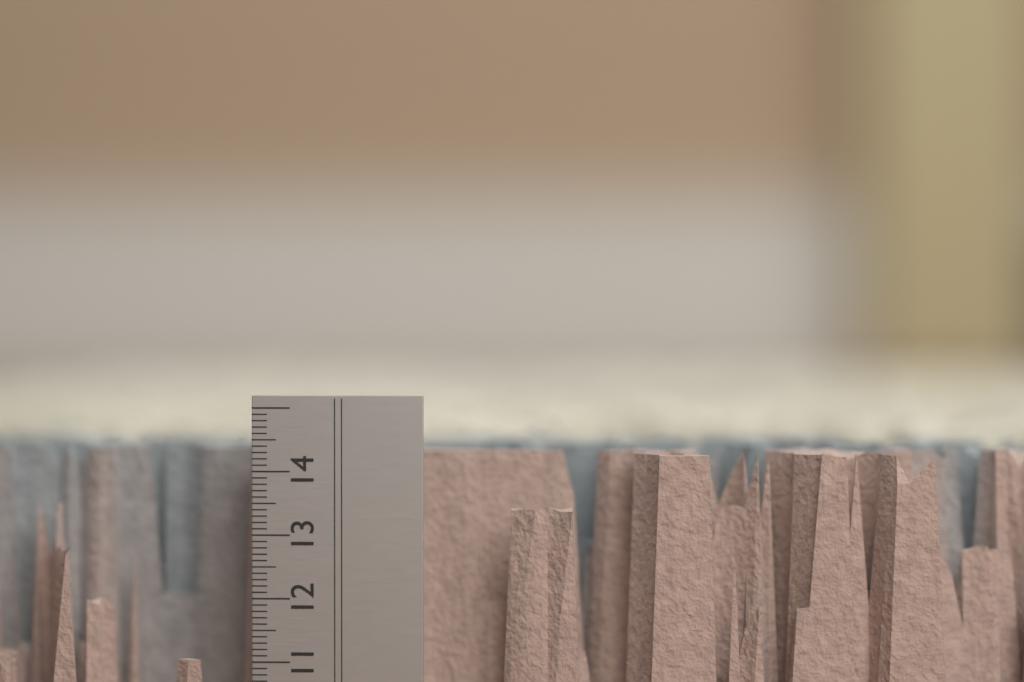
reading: 14.3 cm
